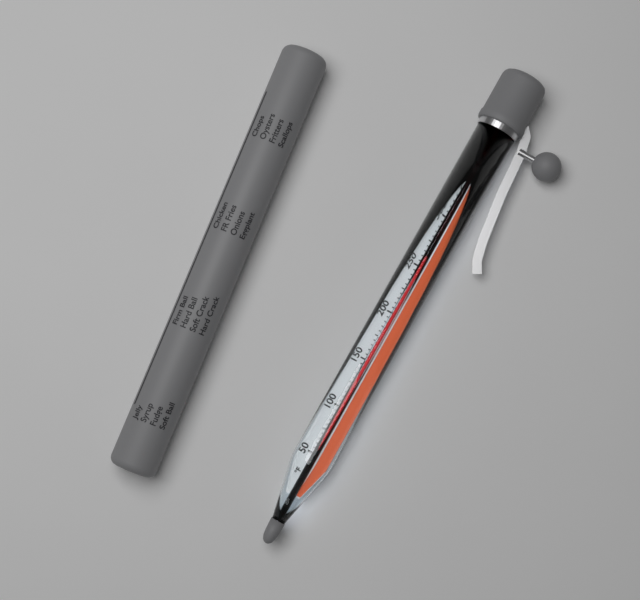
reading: 260 °F
